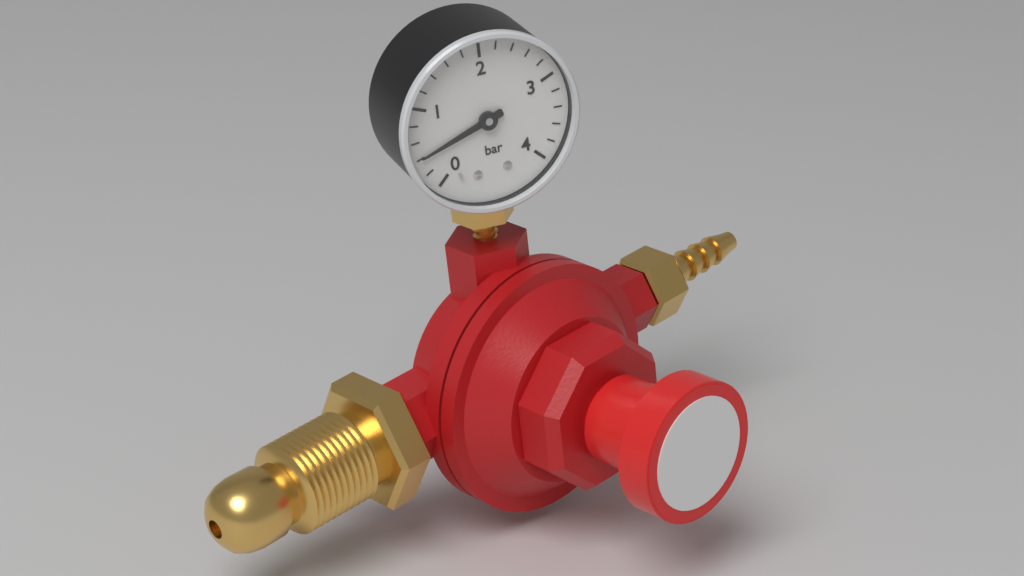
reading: 0.4 bar
